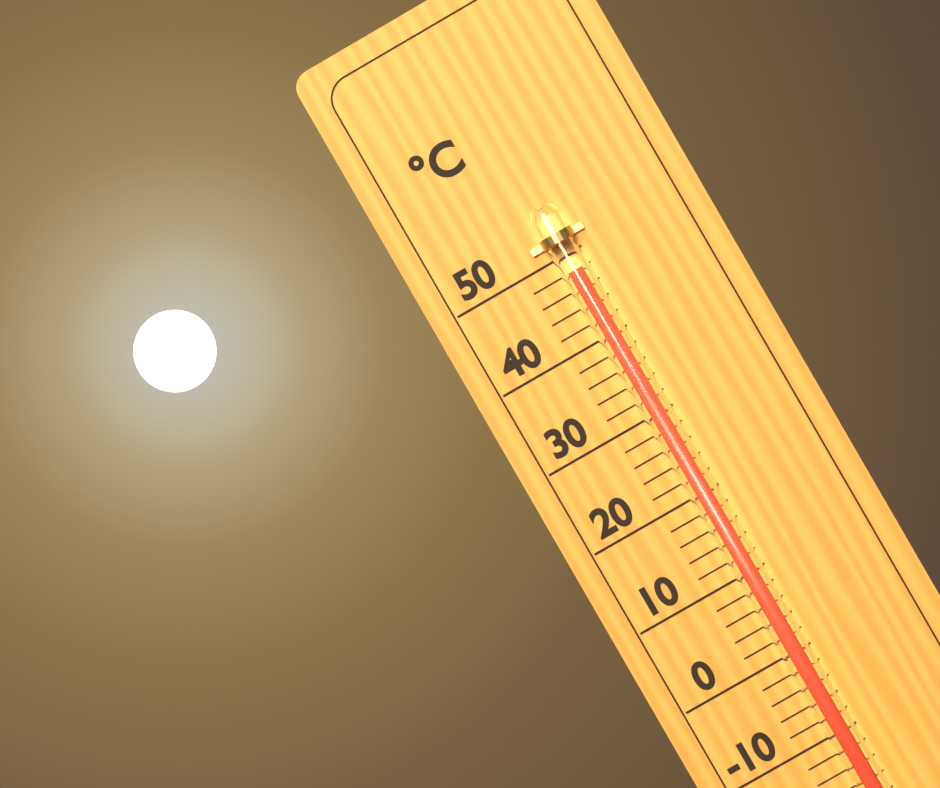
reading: 48 °C
